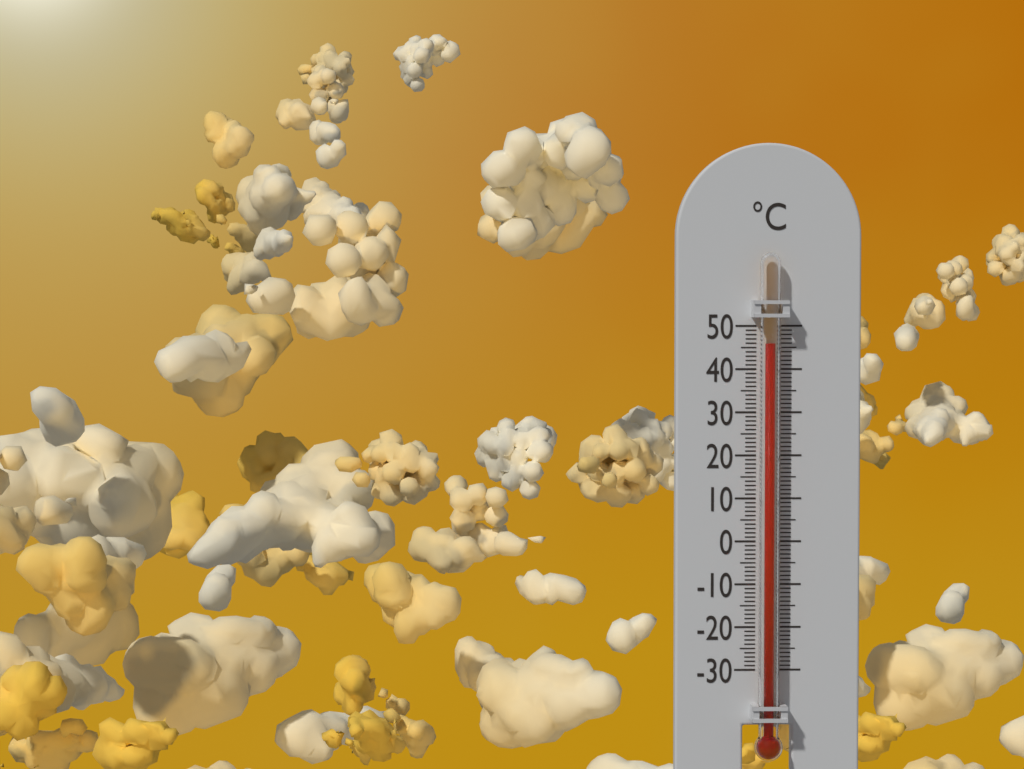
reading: 46 °C
